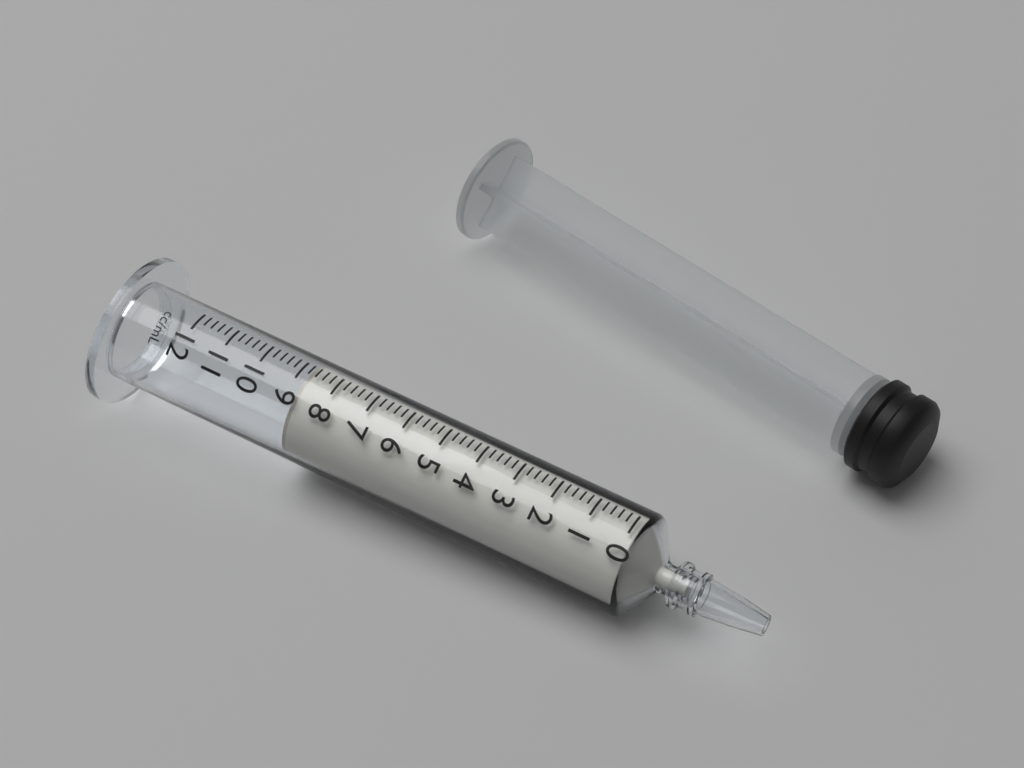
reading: 8.8 ml
